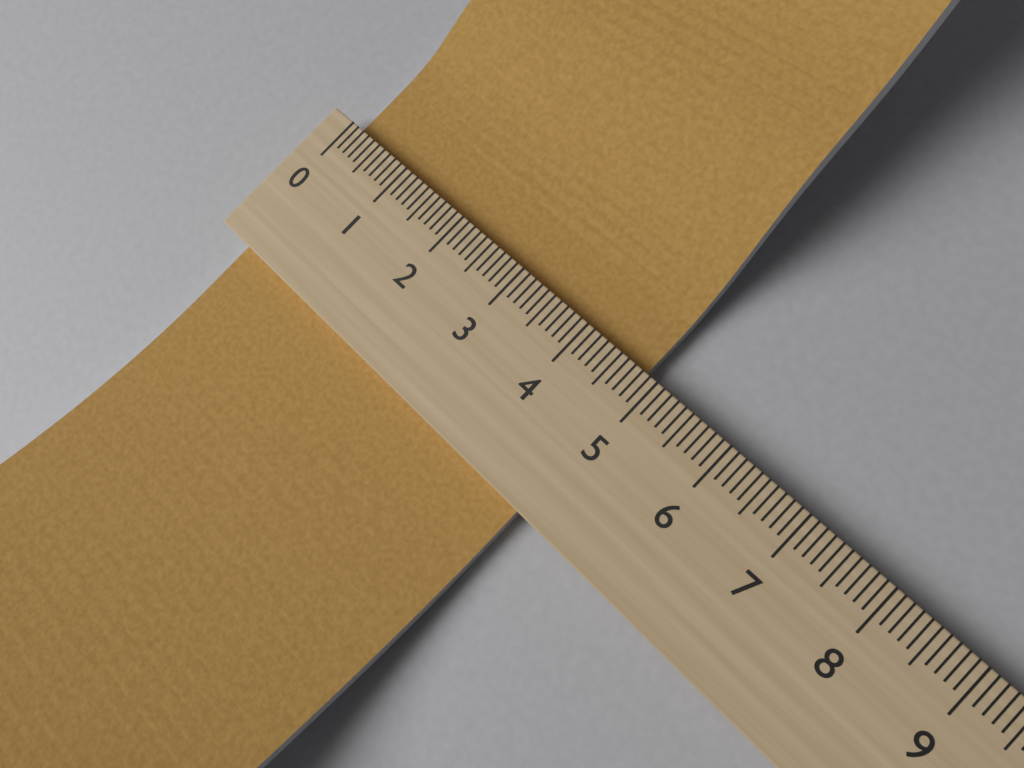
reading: 4.8 (no unit)
